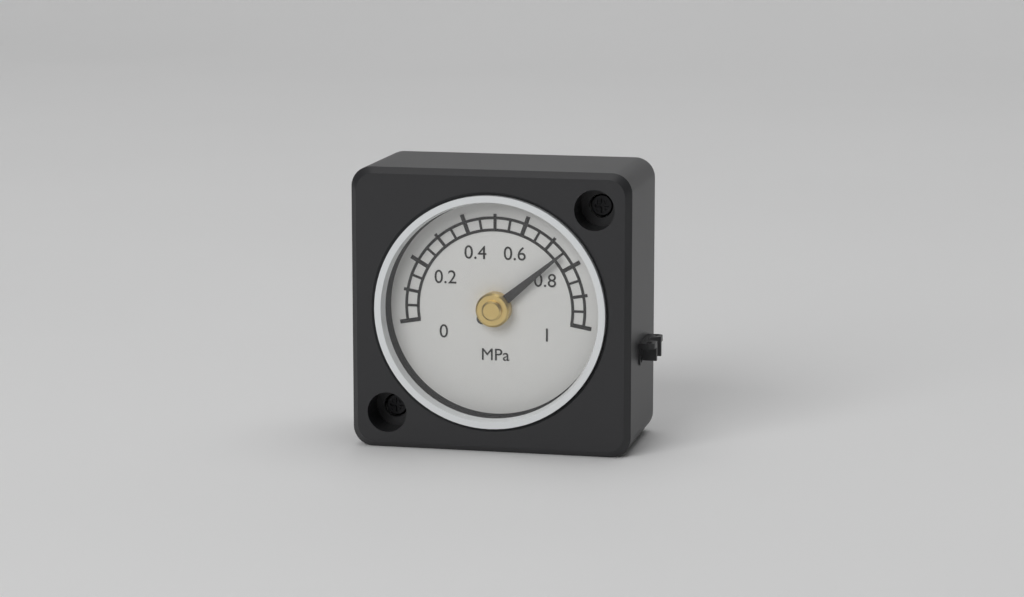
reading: 0.75 MPa
